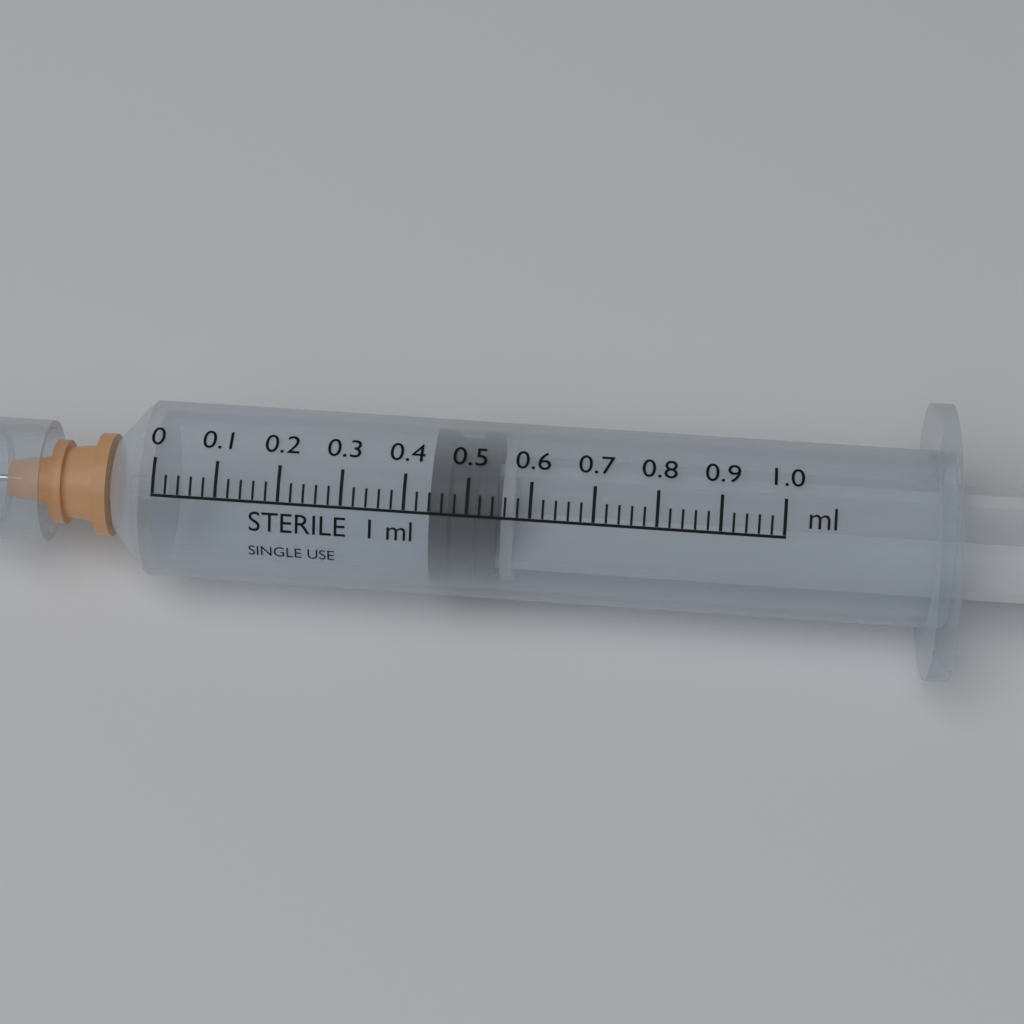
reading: 0.44 ml
